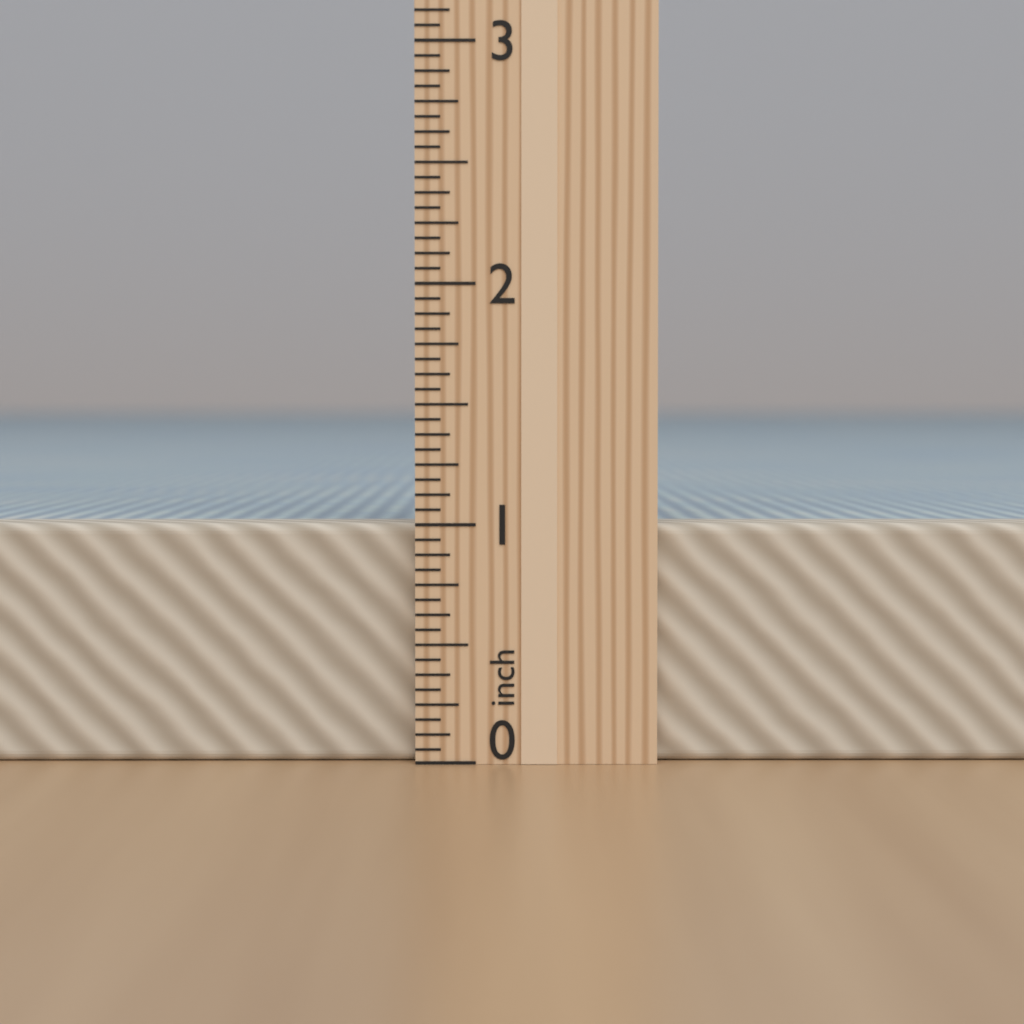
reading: 1.0000 in
